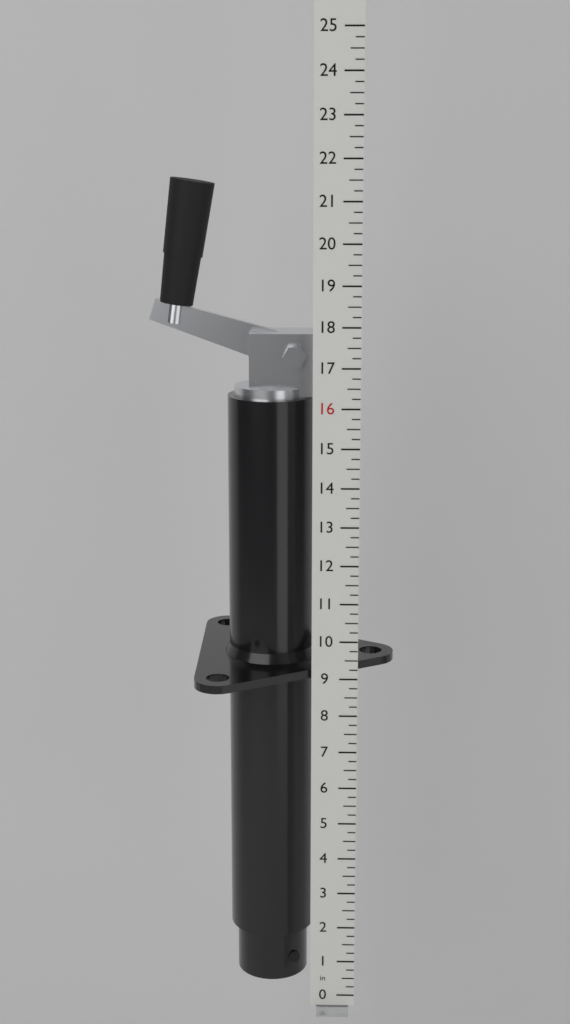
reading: 21.50 in
